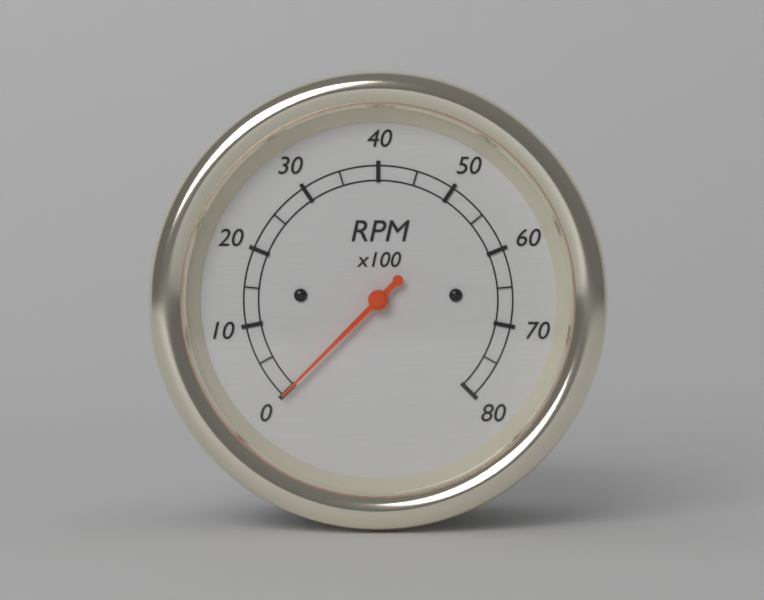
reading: 0 RPM
